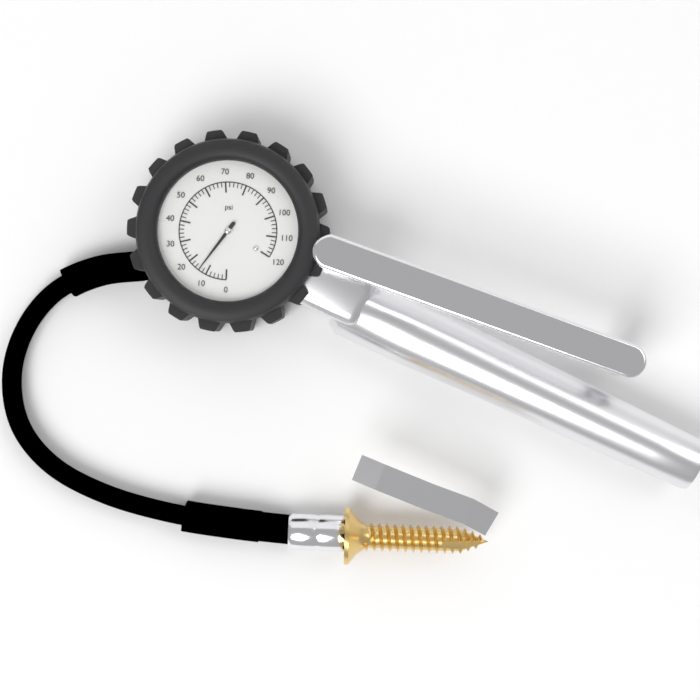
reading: 14 psi
